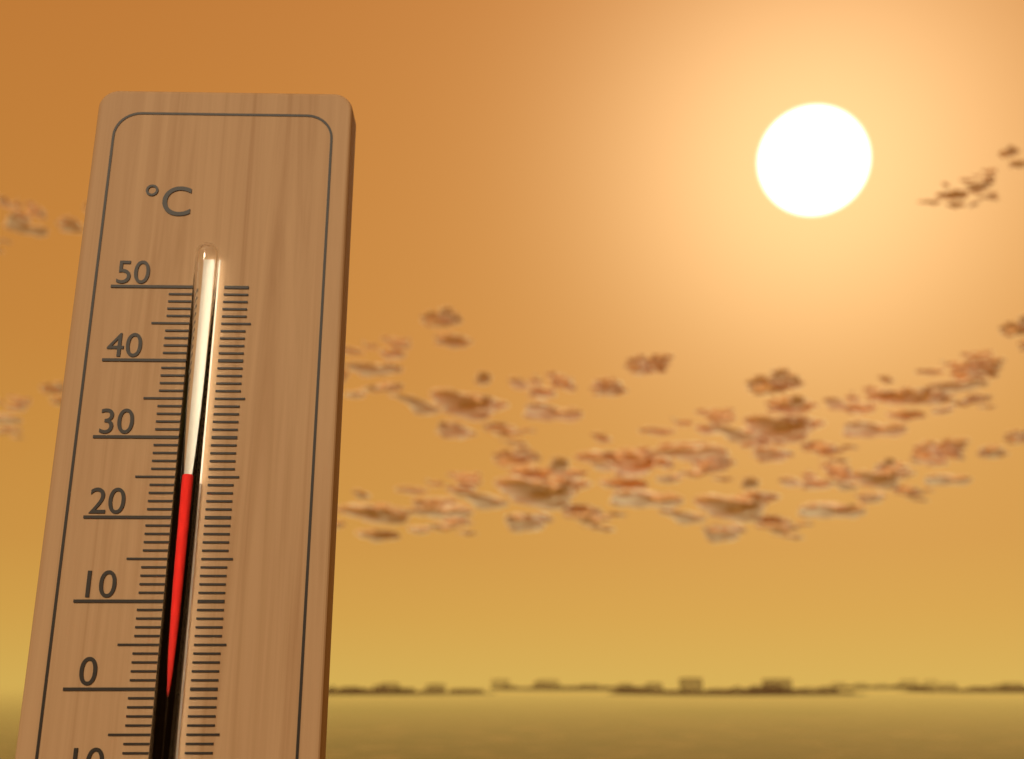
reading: 25 °C
